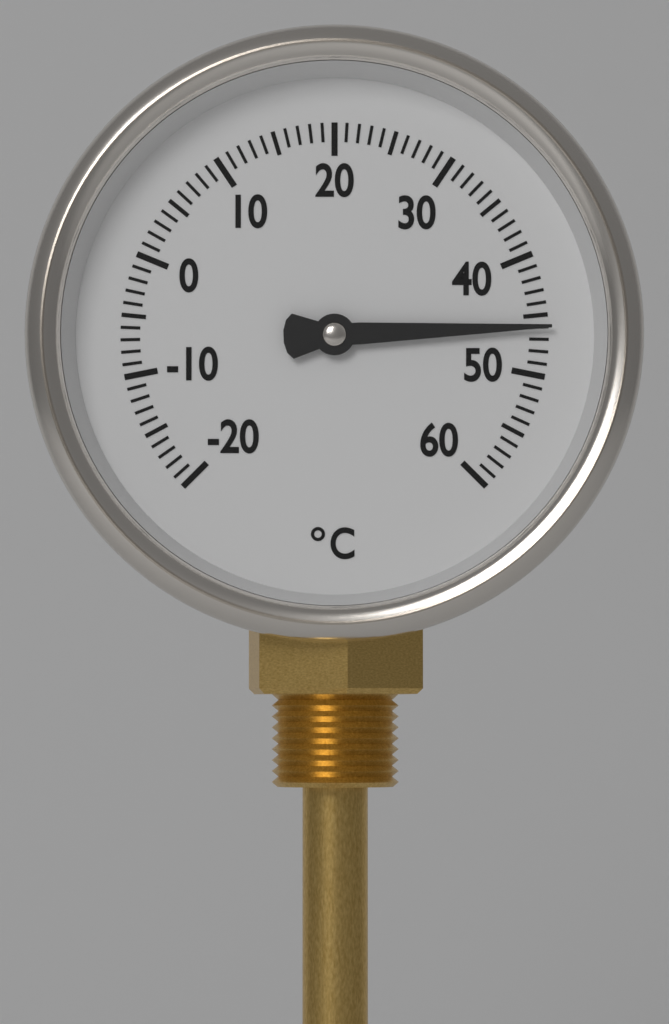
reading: 46 °C
